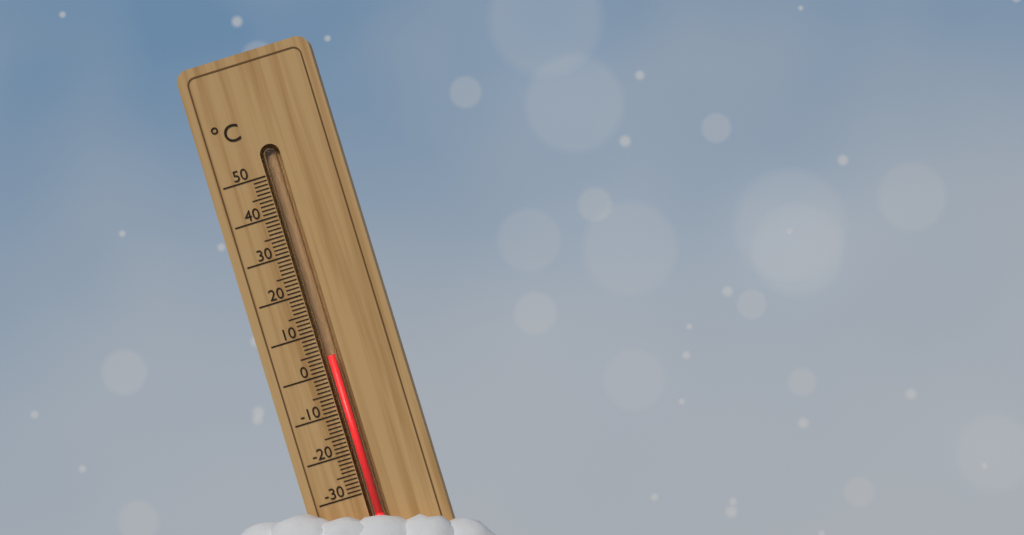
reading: 4 °C
